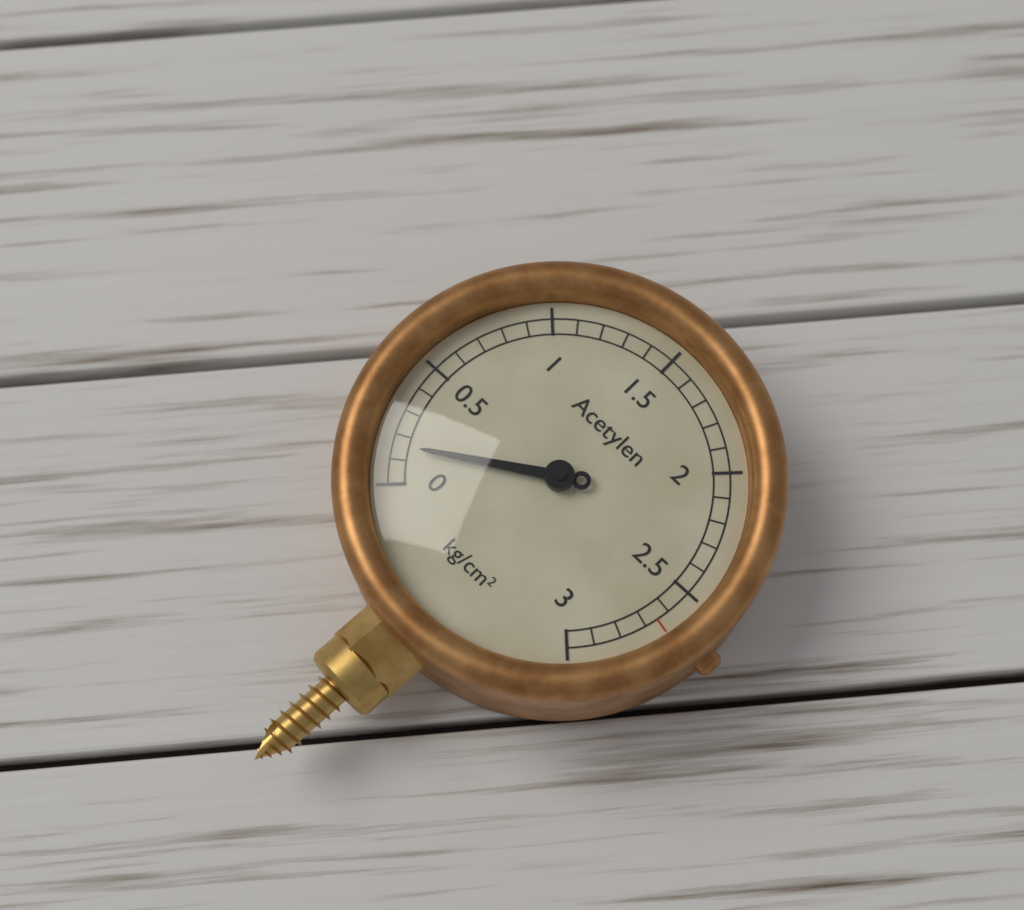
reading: 0.15 kg/cm²
